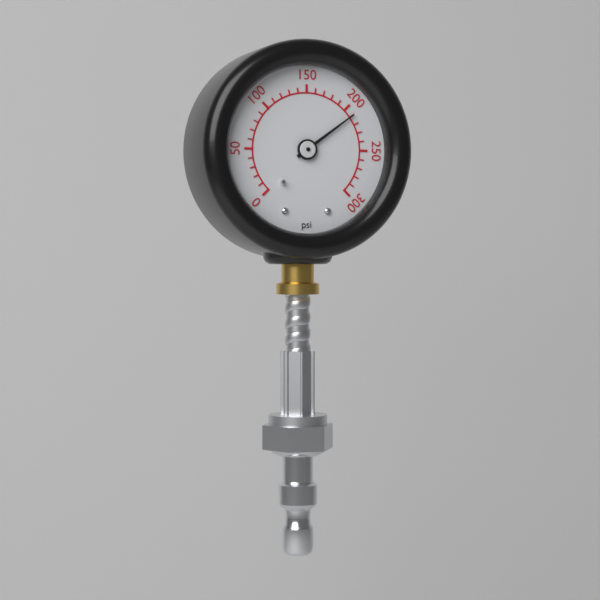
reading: 210 psi
